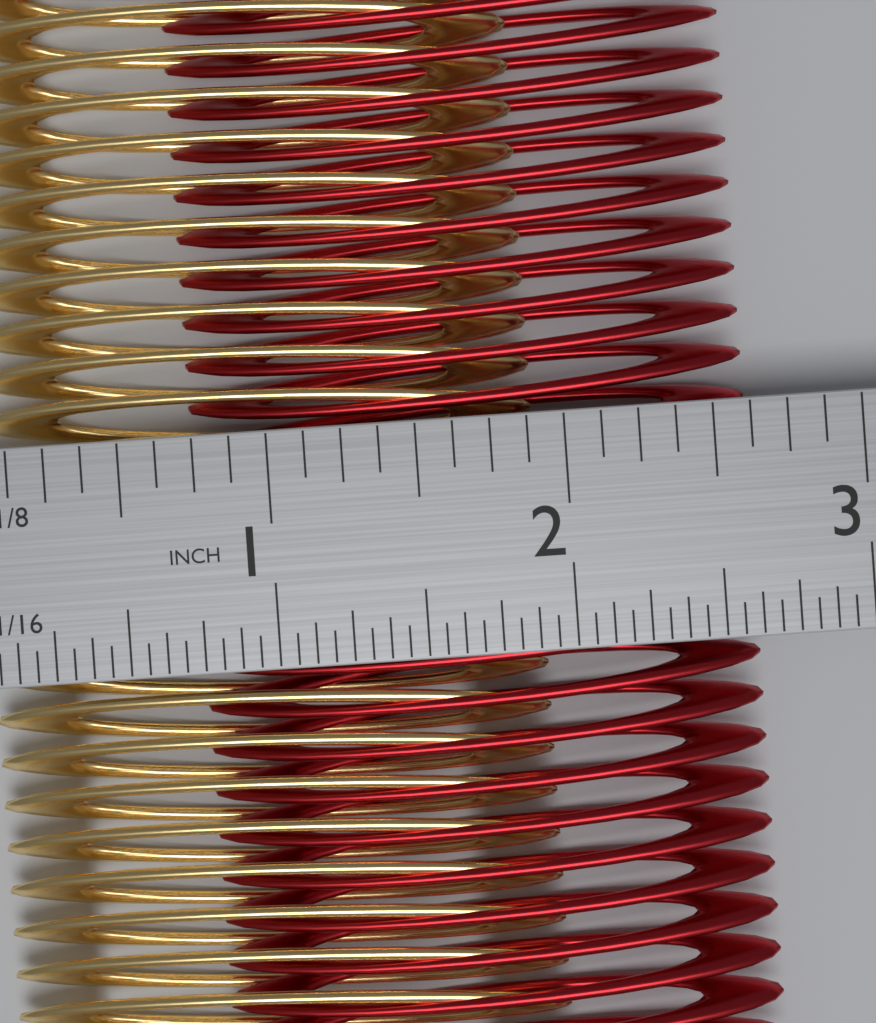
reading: 2.6250 in
